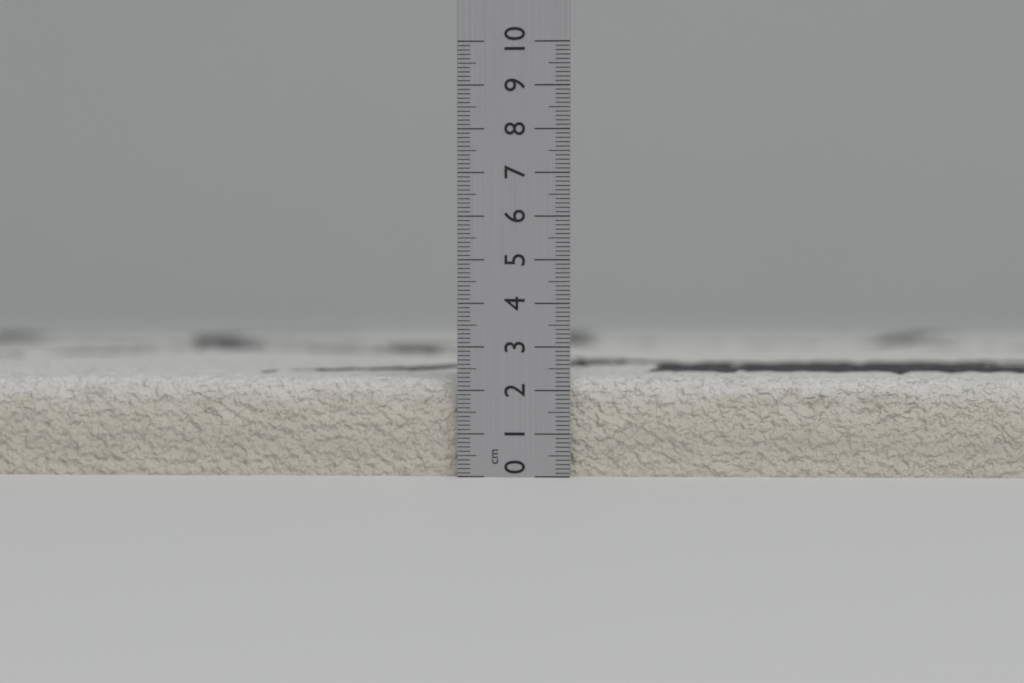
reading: 2.3 cm
